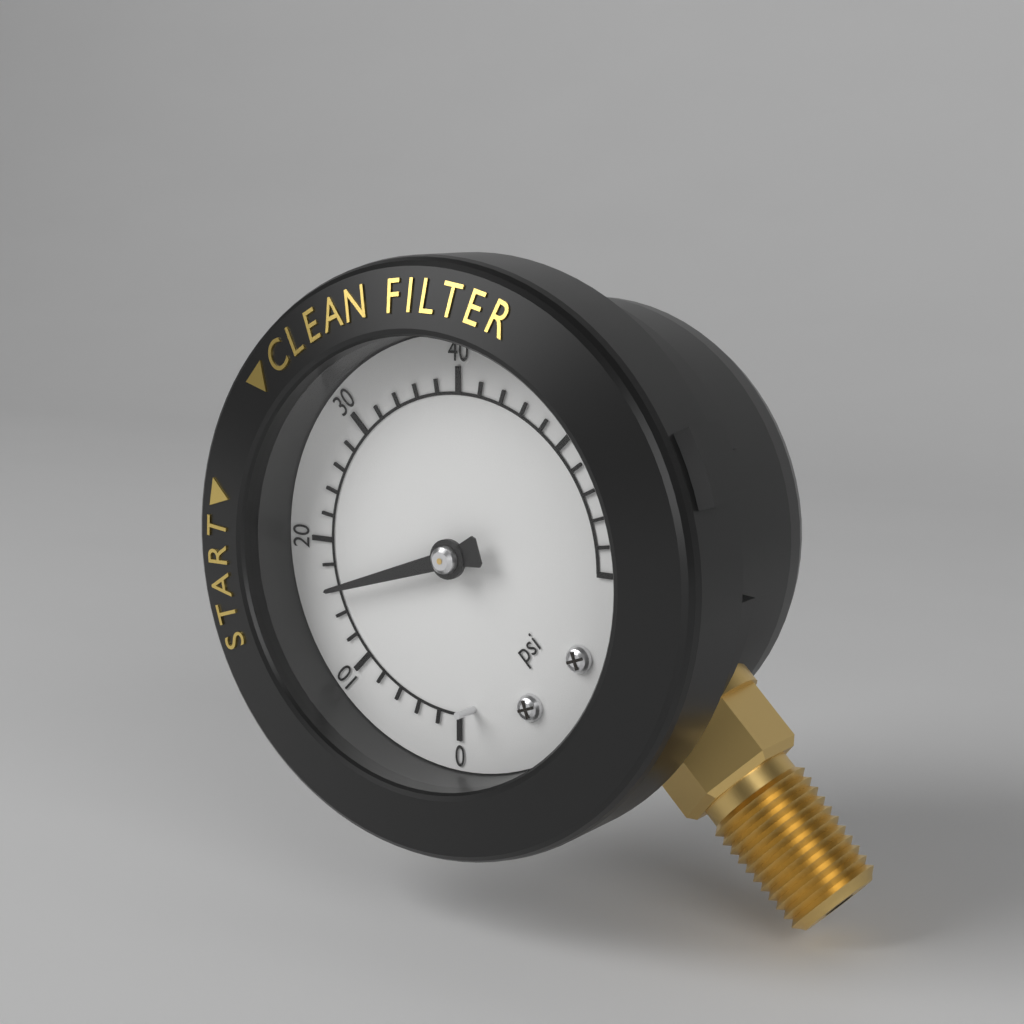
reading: 16 psi
